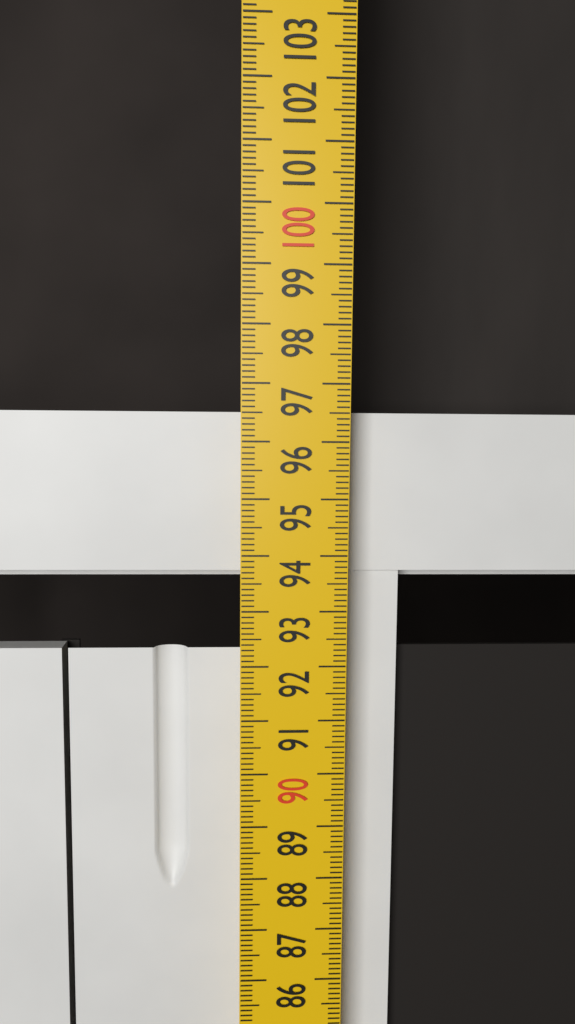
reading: 96.5 cm
